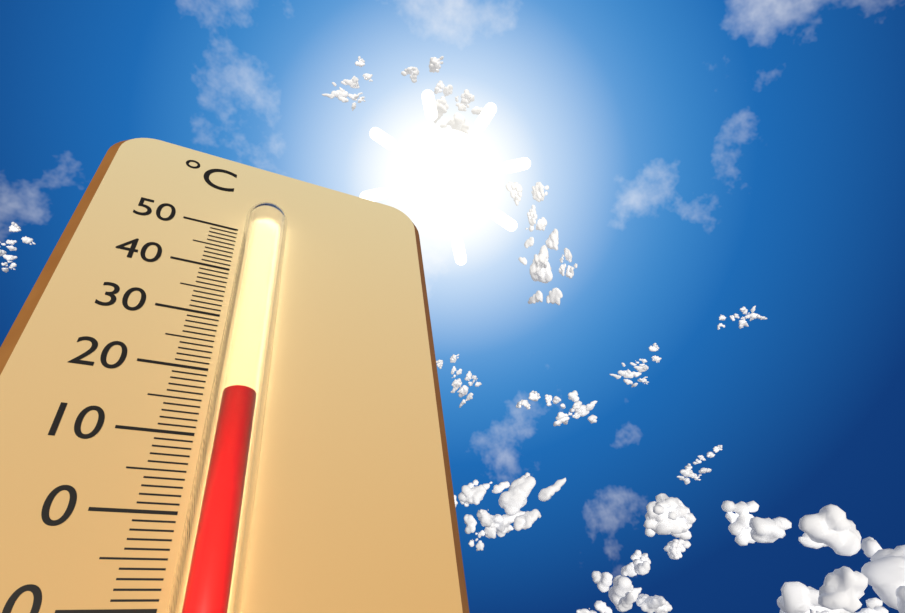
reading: 15 °C
